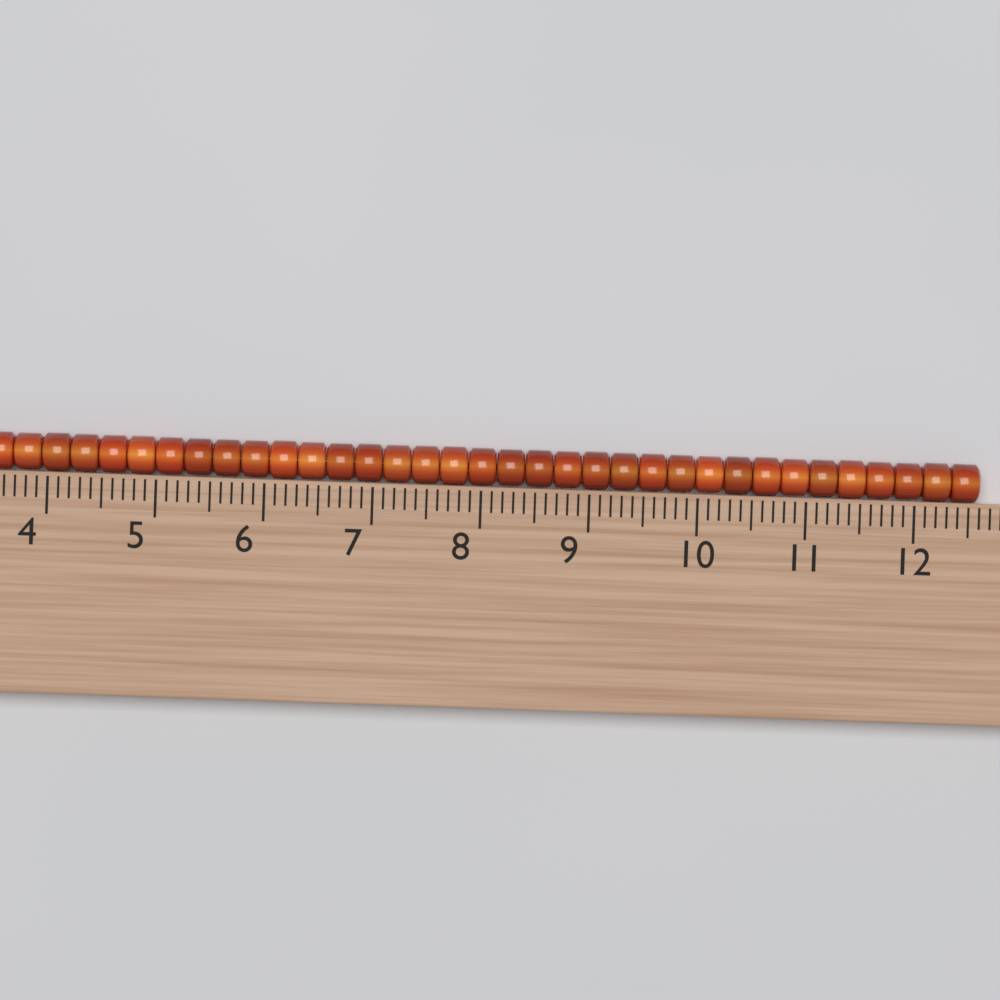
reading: 12.6 (no unit)
